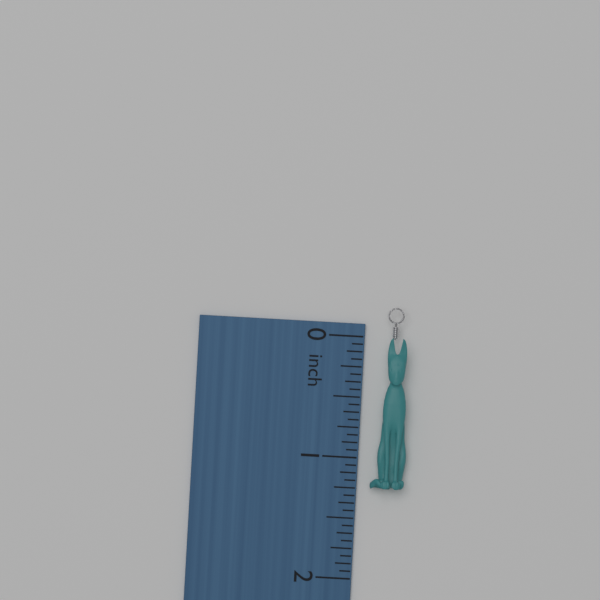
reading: 1.2500 inch
